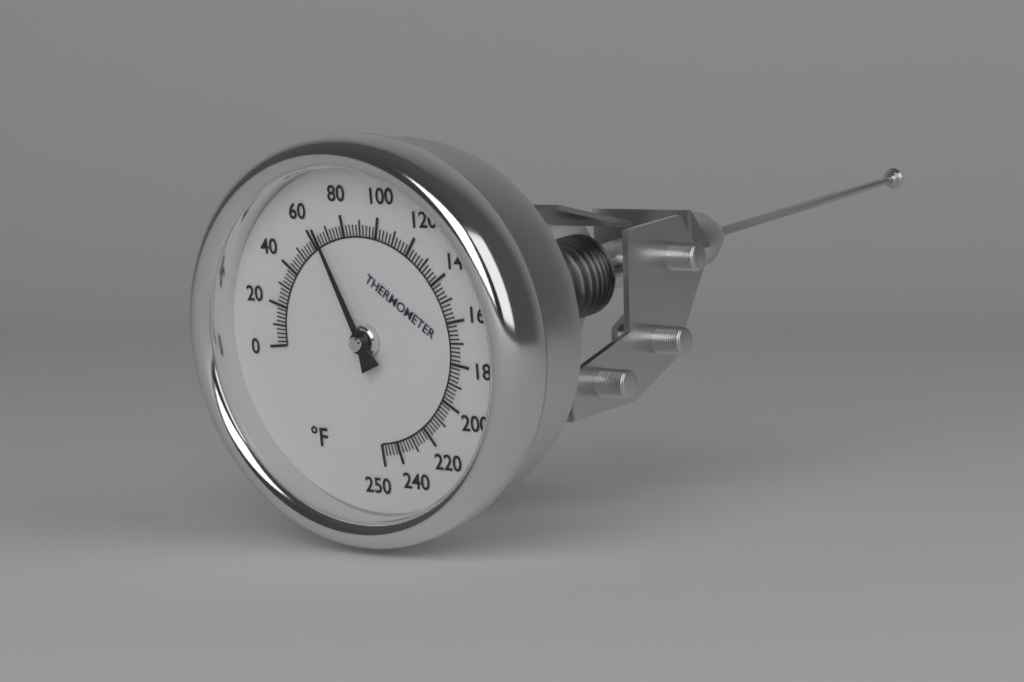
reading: 66 °F
